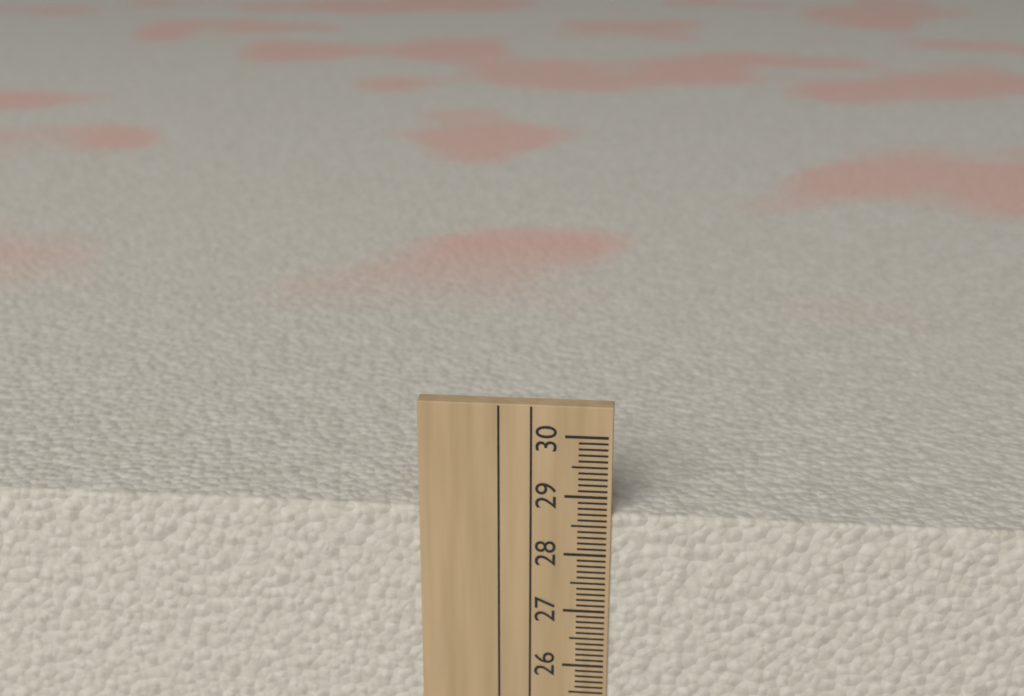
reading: 28.7 cm
